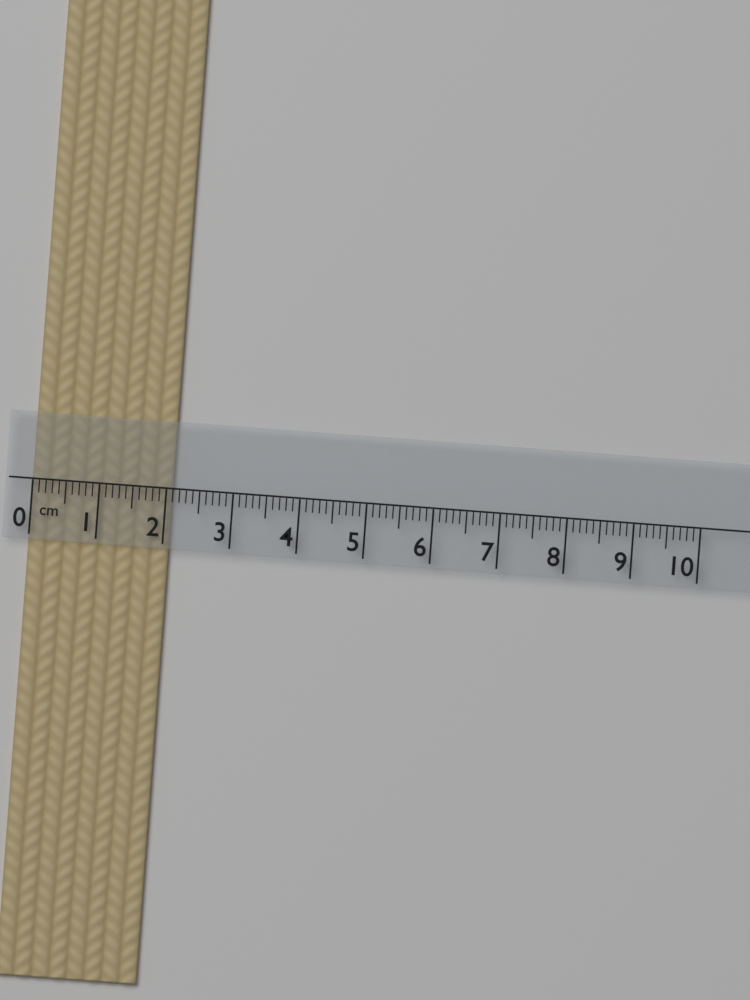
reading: 2.1 cm
